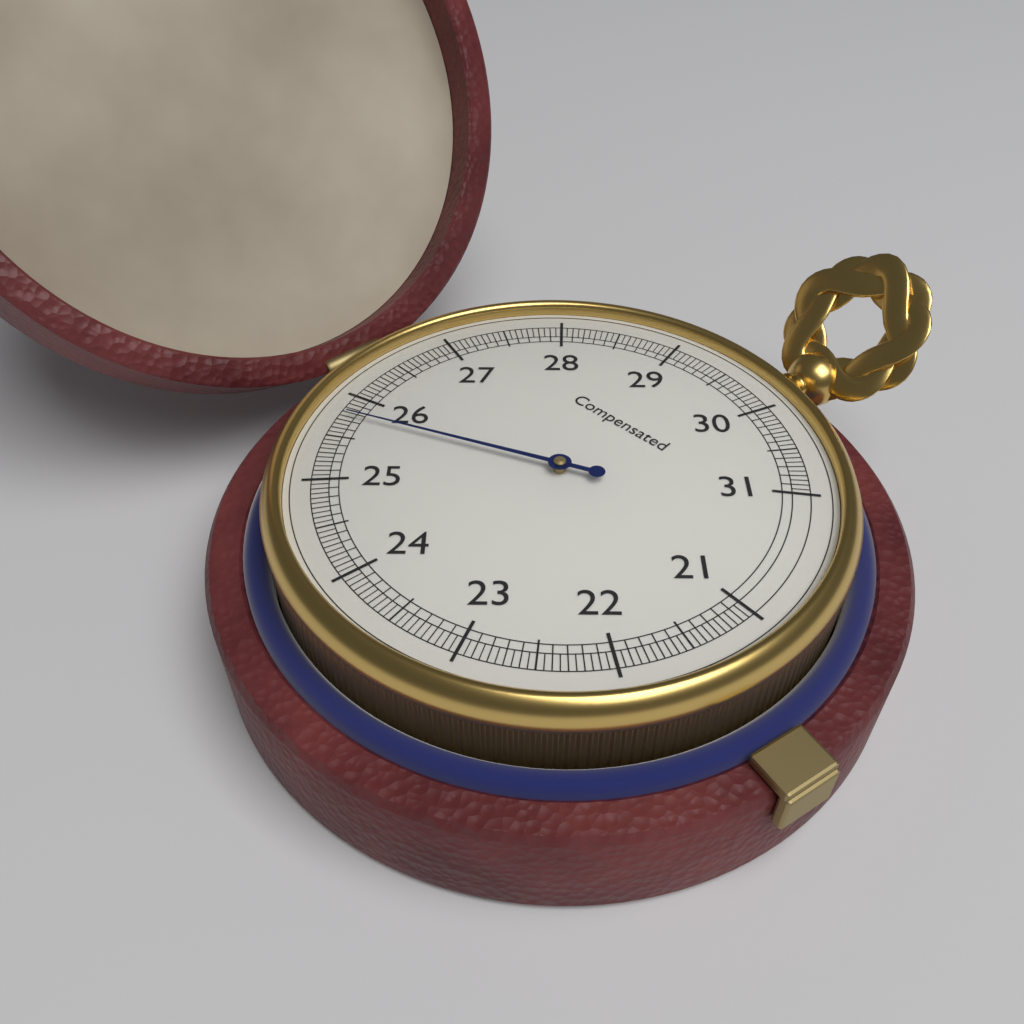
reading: 25.75 (no unit)
